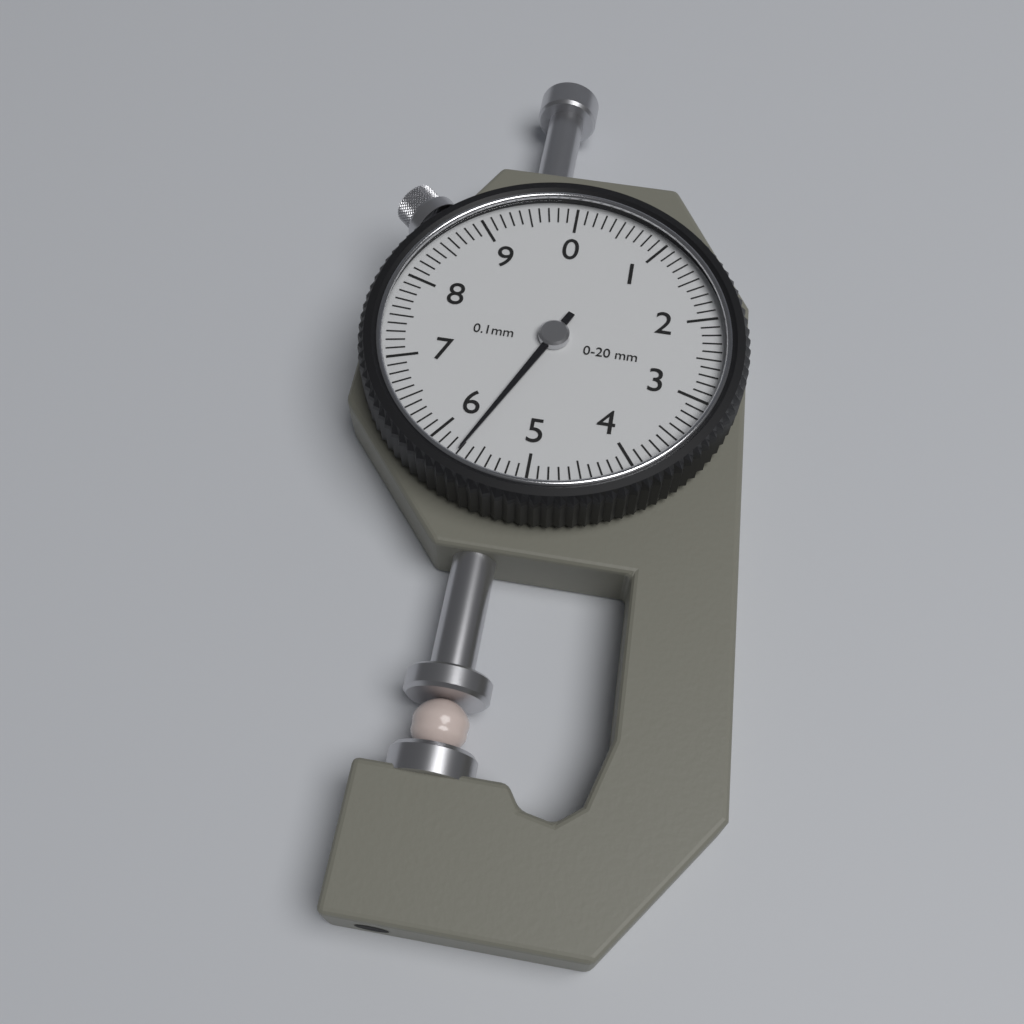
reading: 5.7 mm
